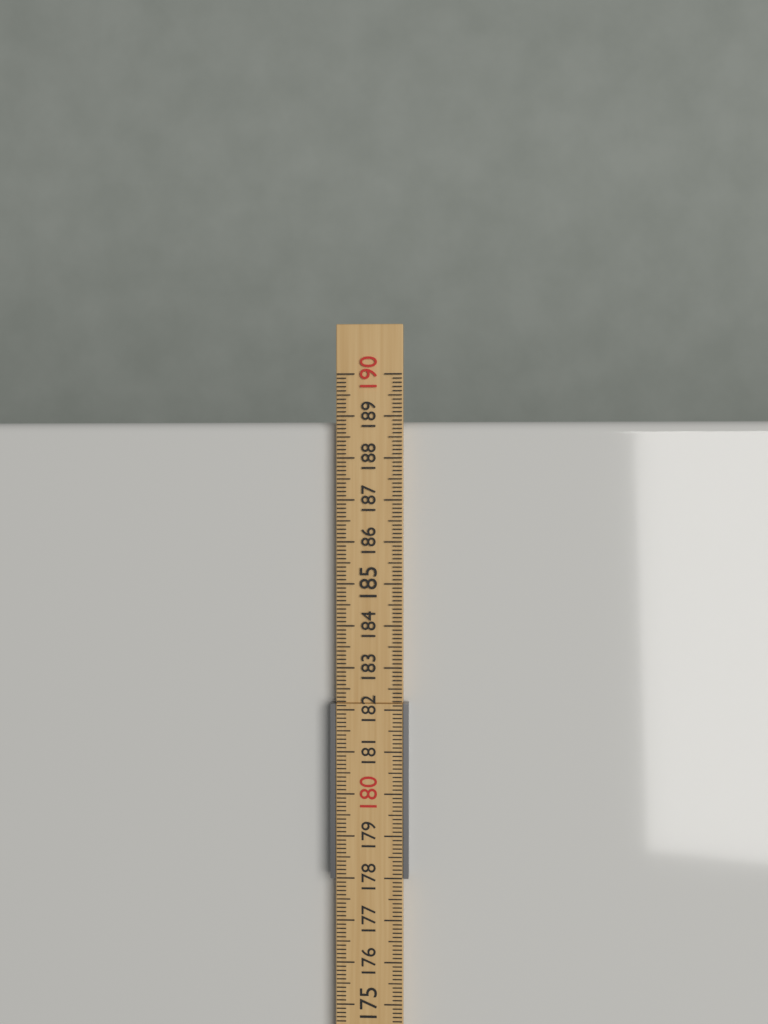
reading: 188.9 cm
